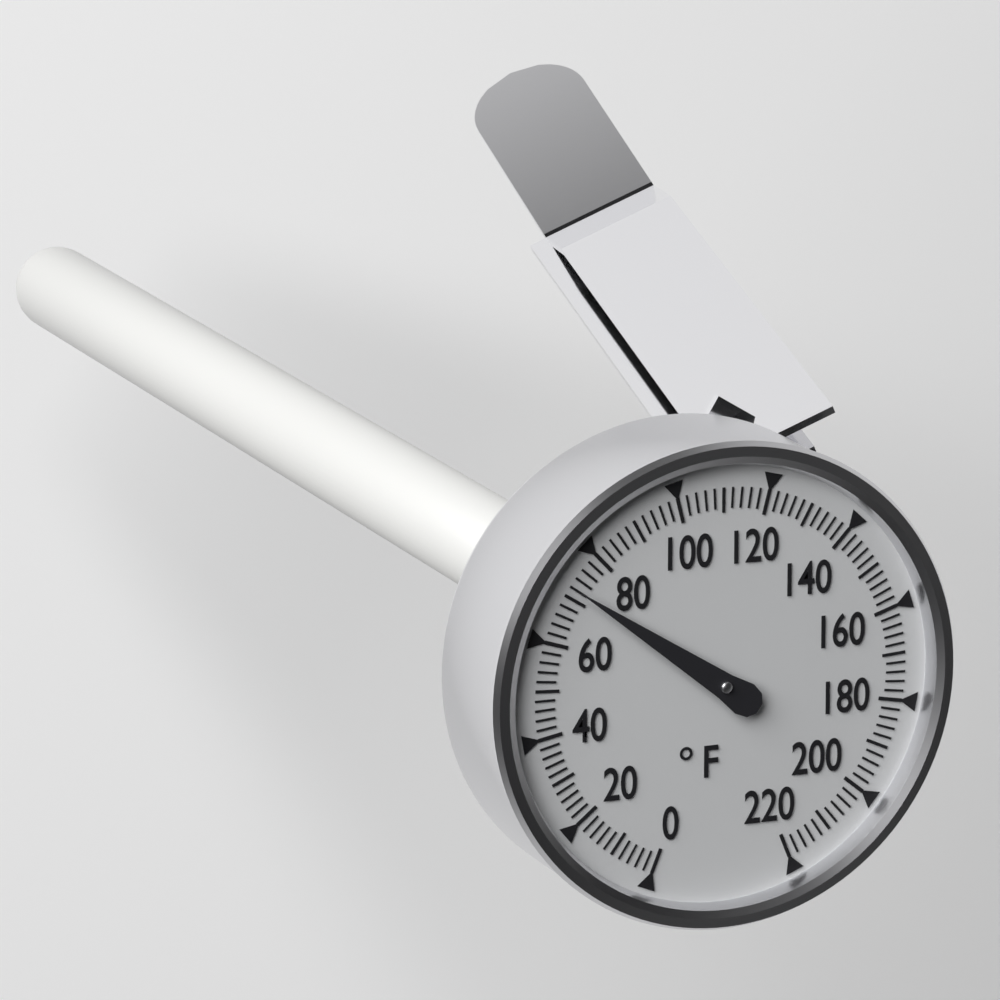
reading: 72 °F
